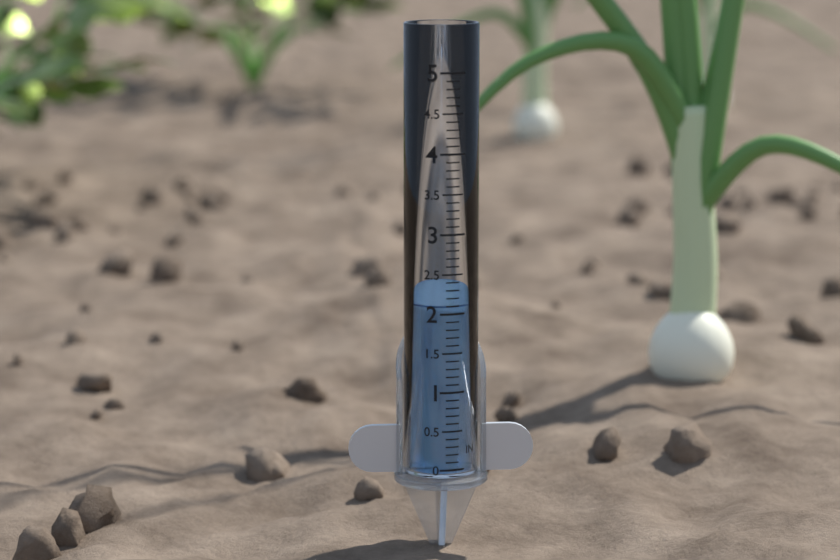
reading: 2.1 in
